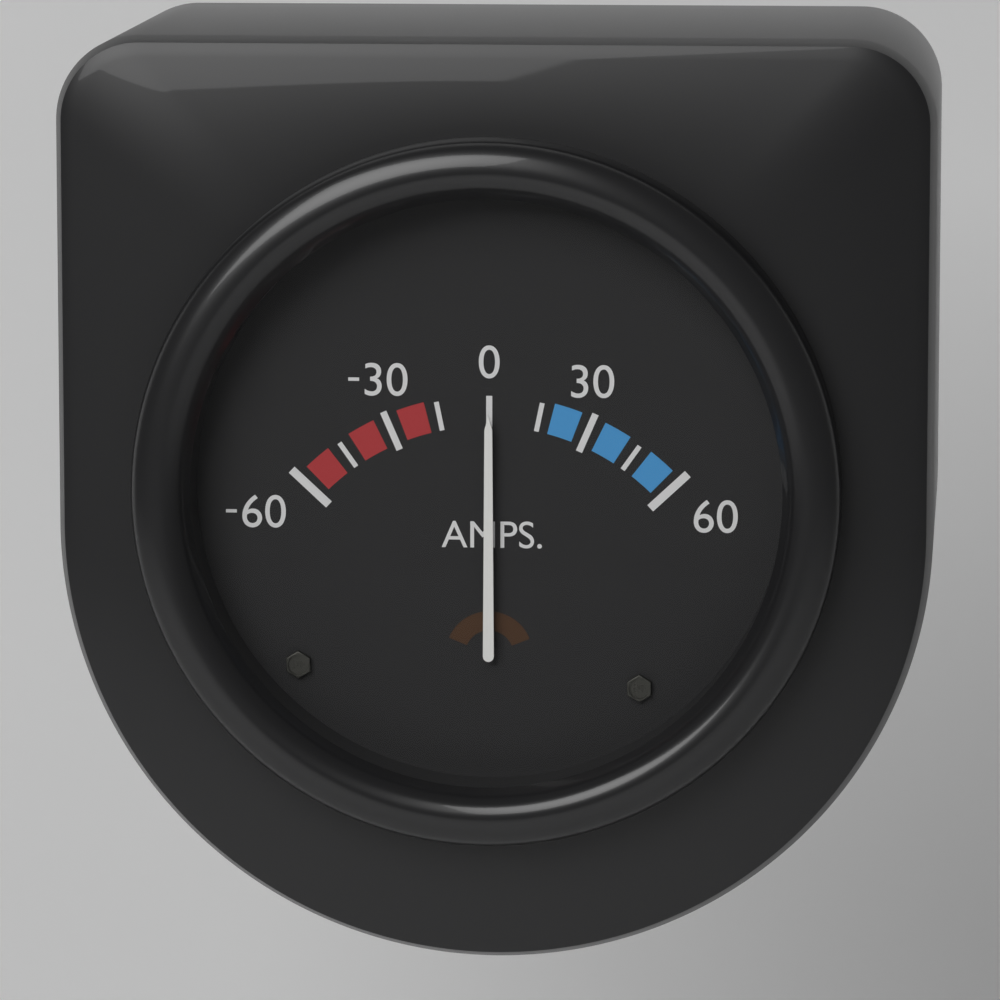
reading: 0 AMPS
